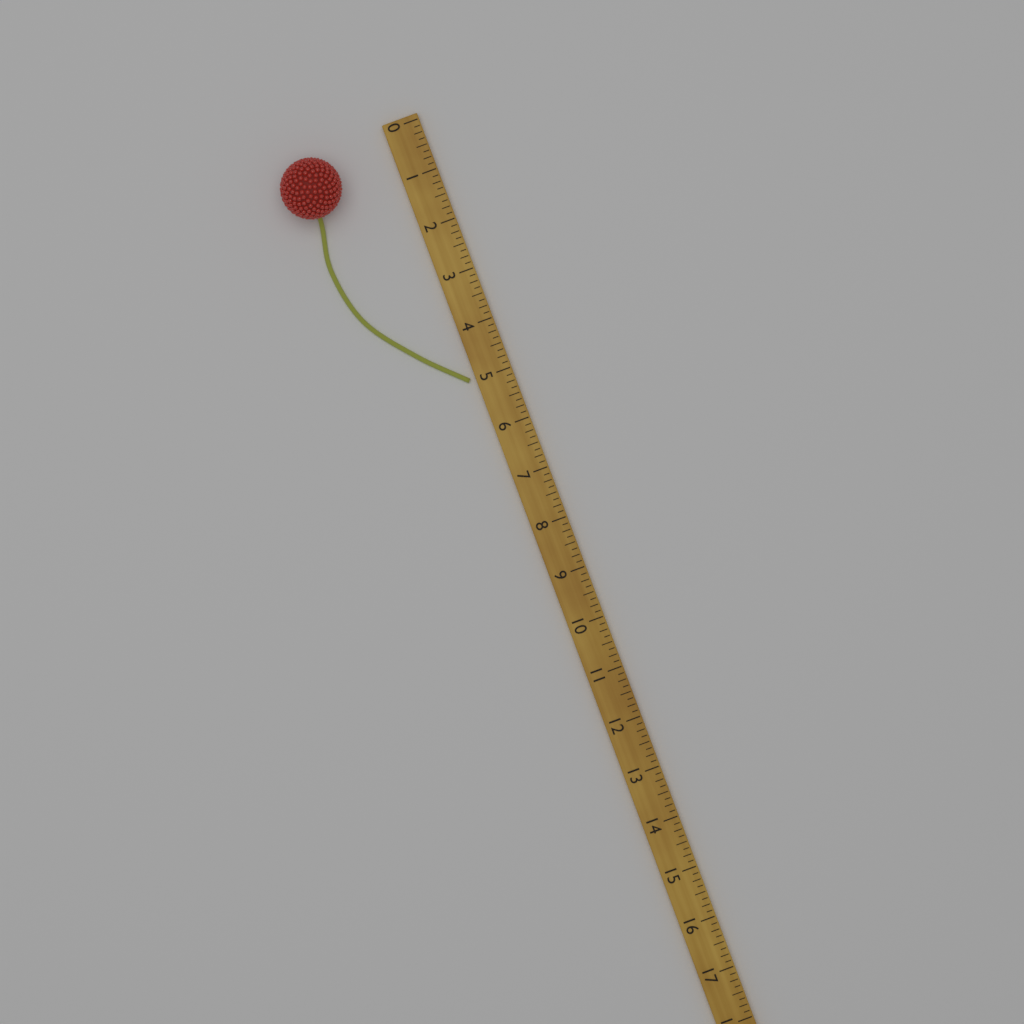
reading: 5.000 (no unit)
